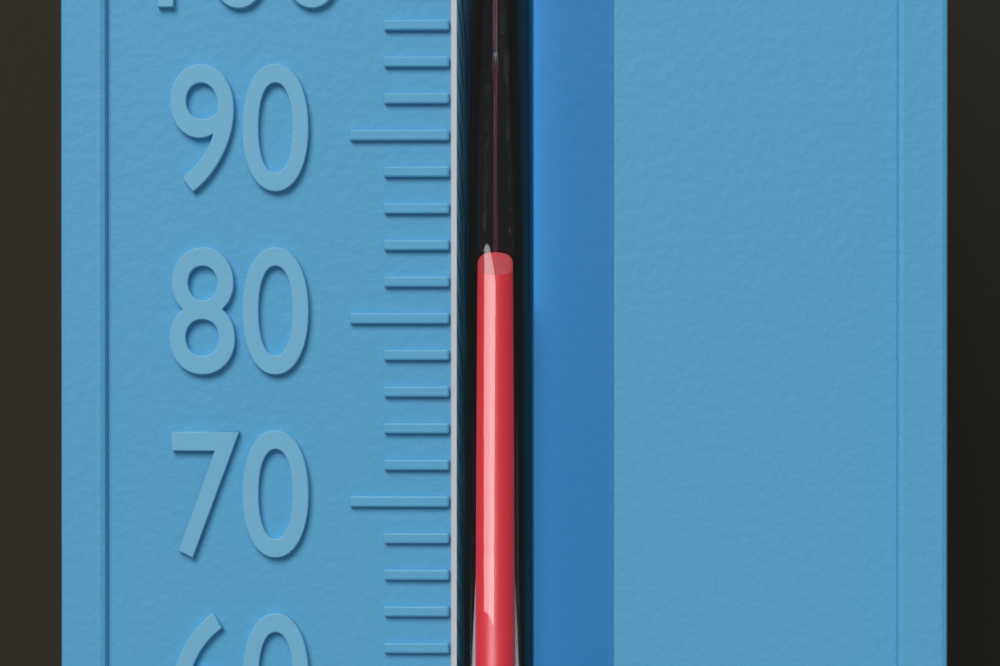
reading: 82 °F
